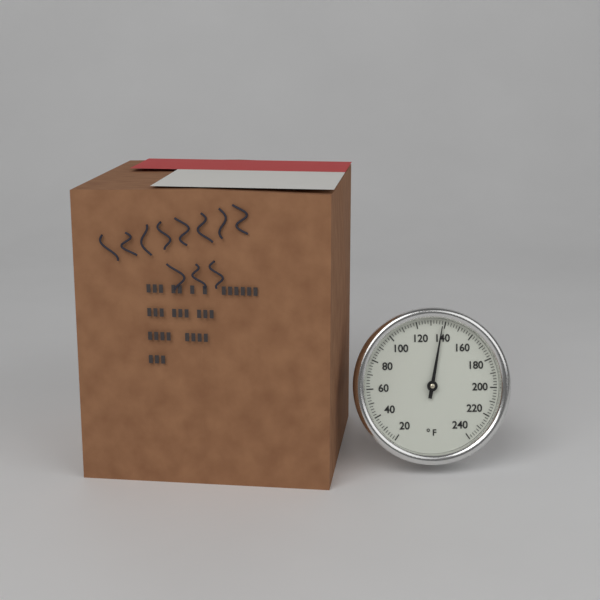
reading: 138 °F
